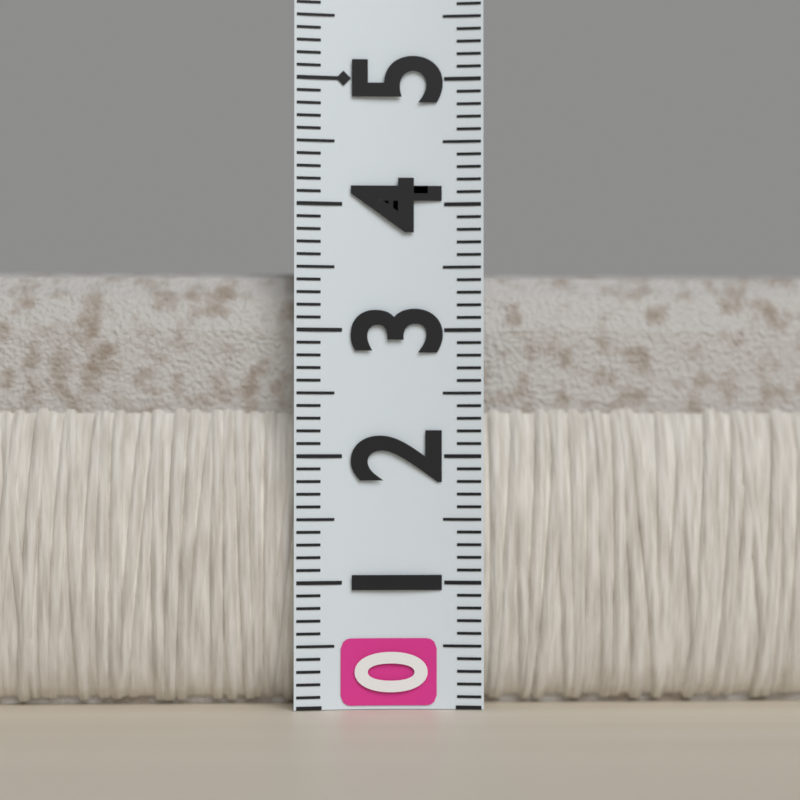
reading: 3.5 (no unit)
